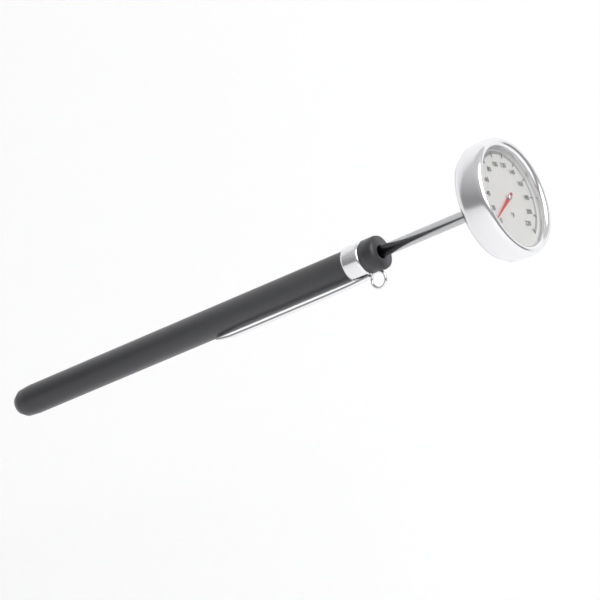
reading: 8 °F
